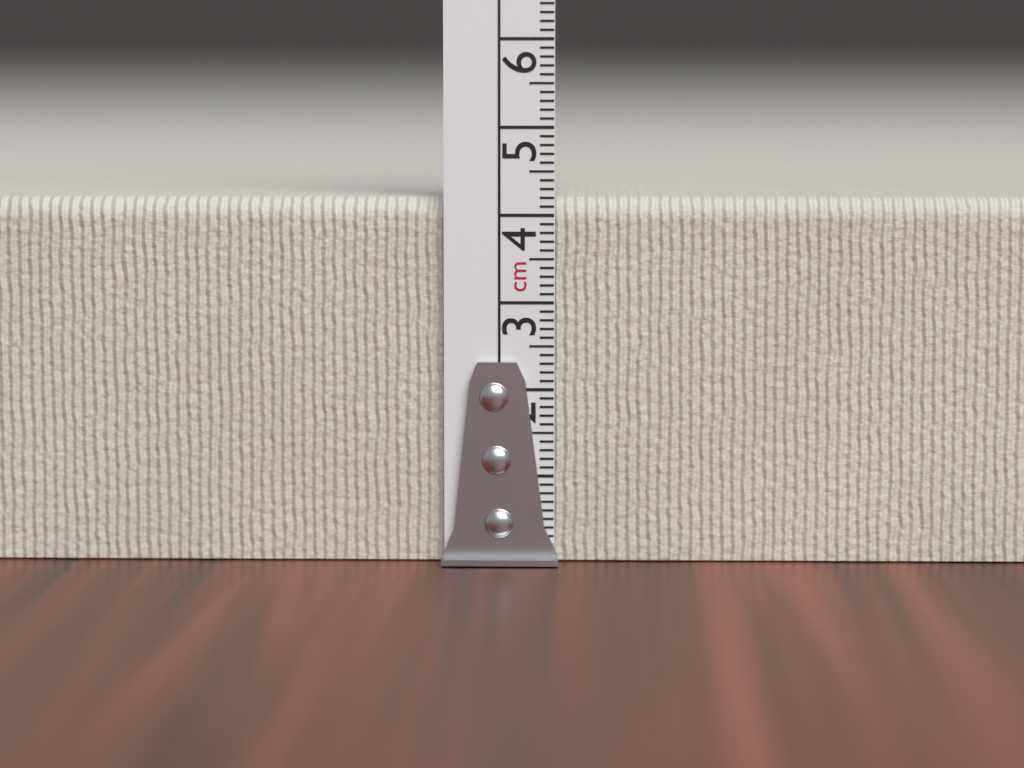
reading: 4.2 cm
